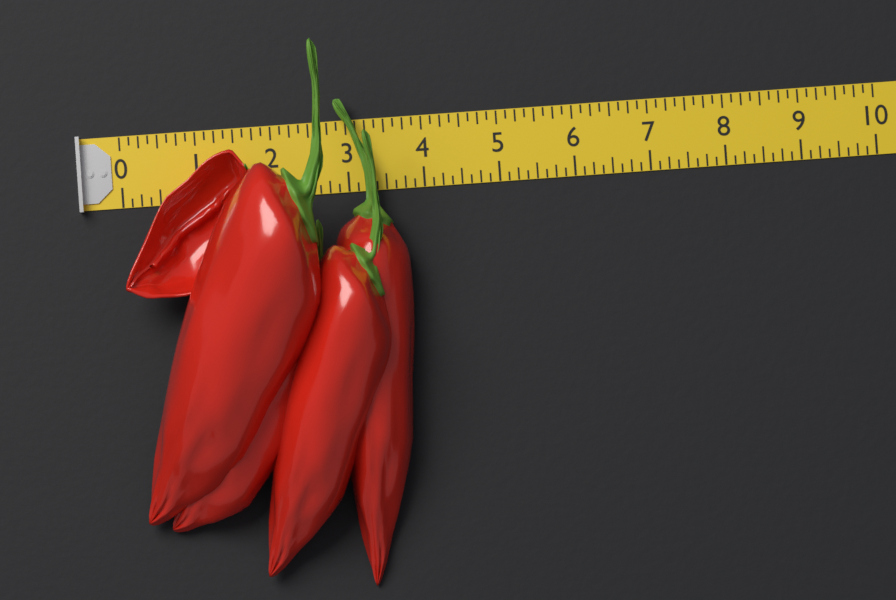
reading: 3.750 (no unit)
